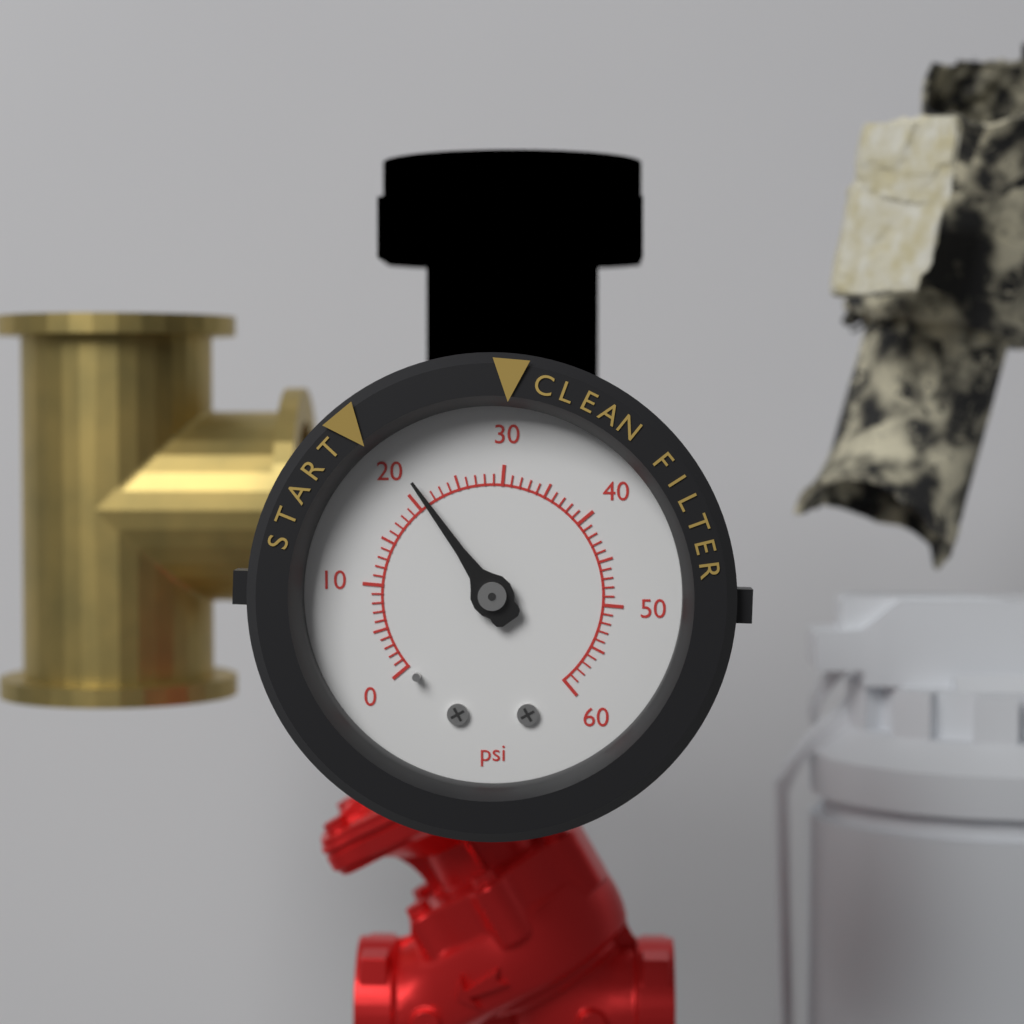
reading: 21 psi
